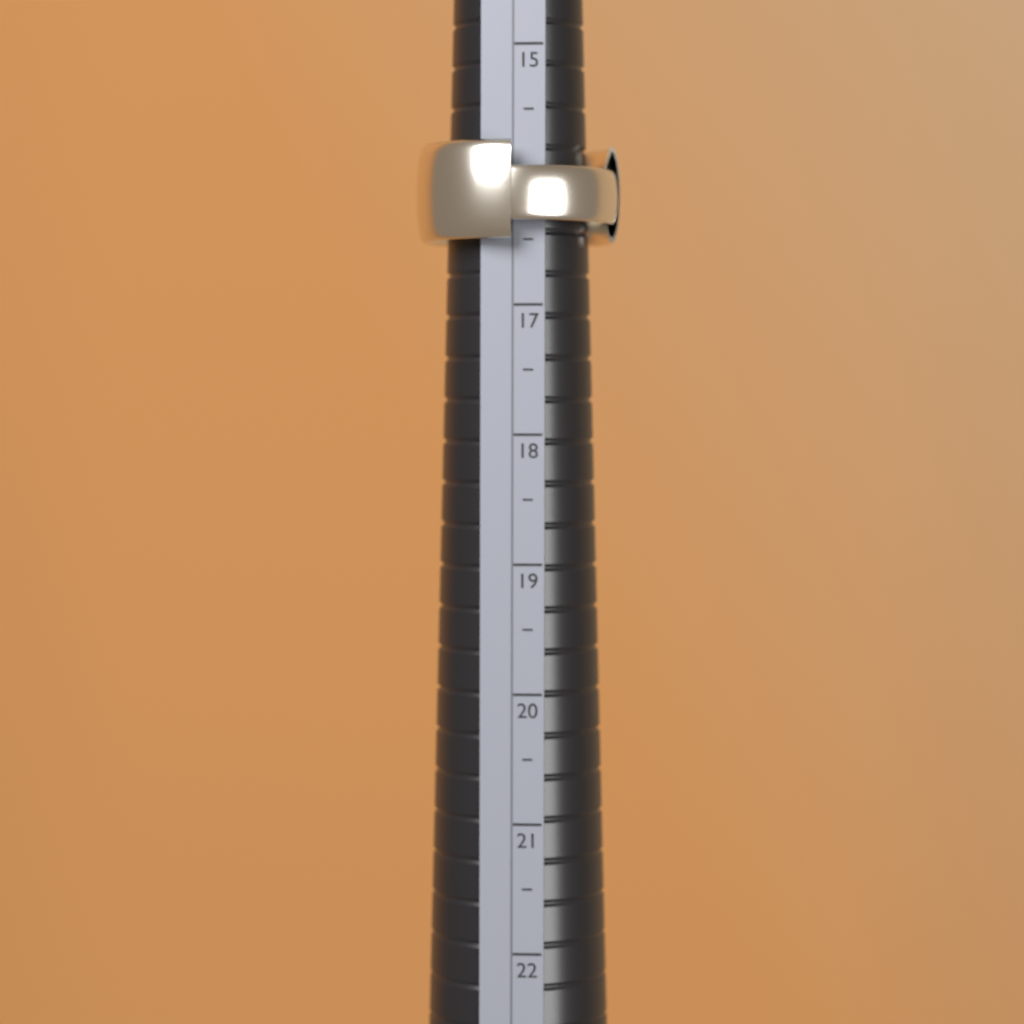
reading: 16.5 (no unit)
